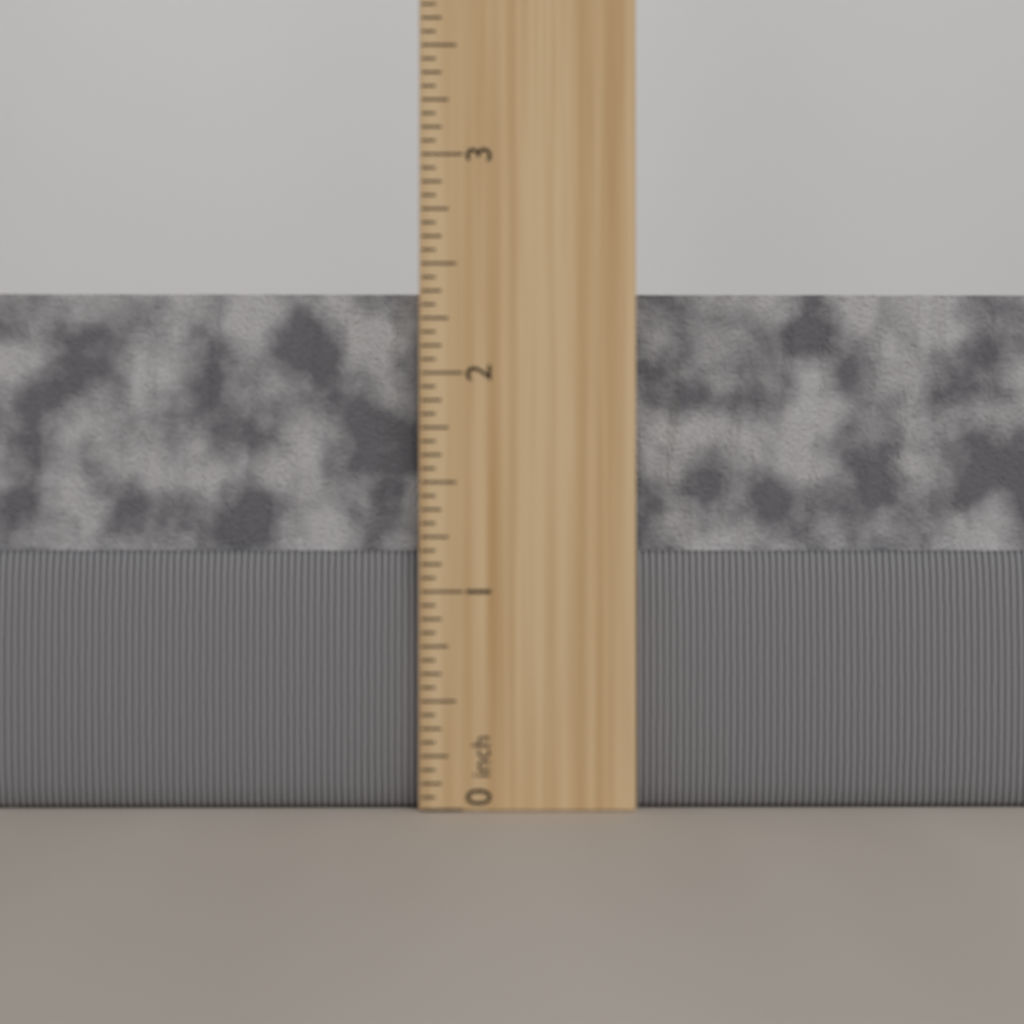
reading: 2.3750 inch
